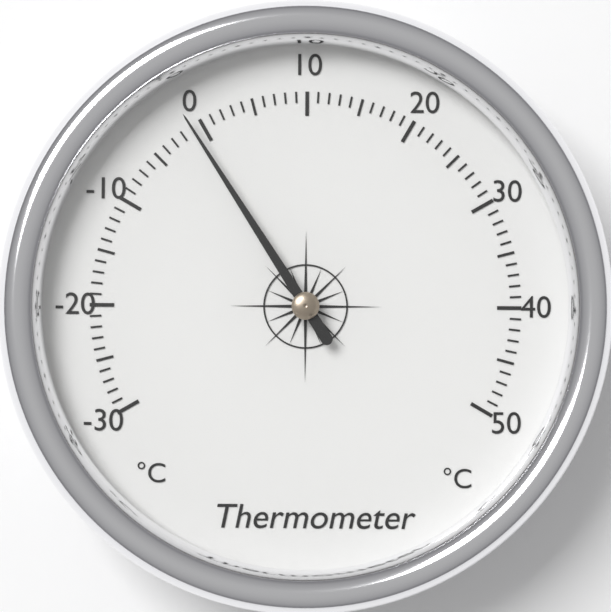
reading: -1 °C
